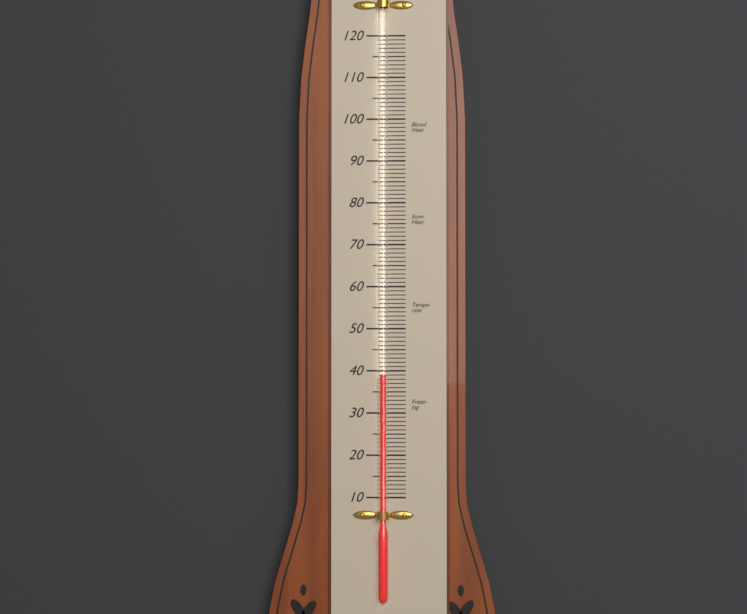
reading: 39 (no unit)
